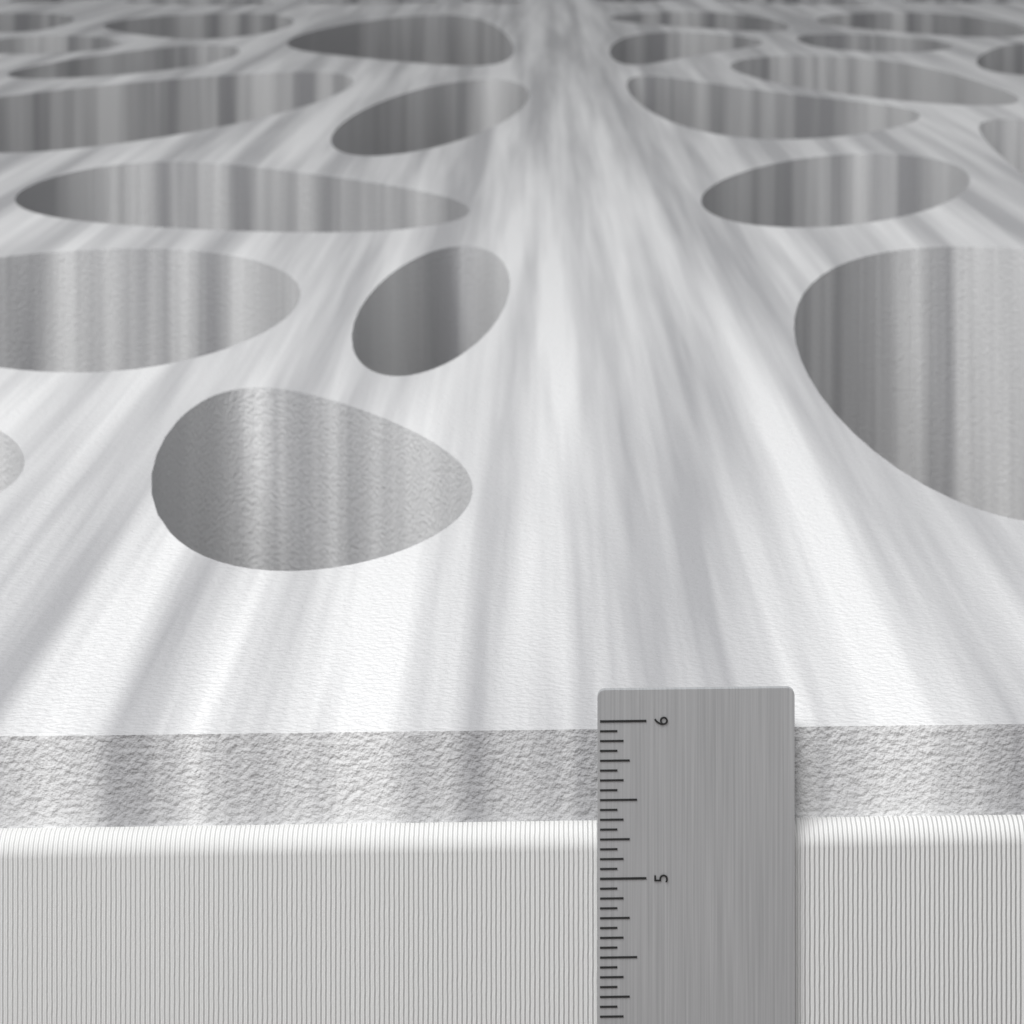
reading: 5.8750 in
